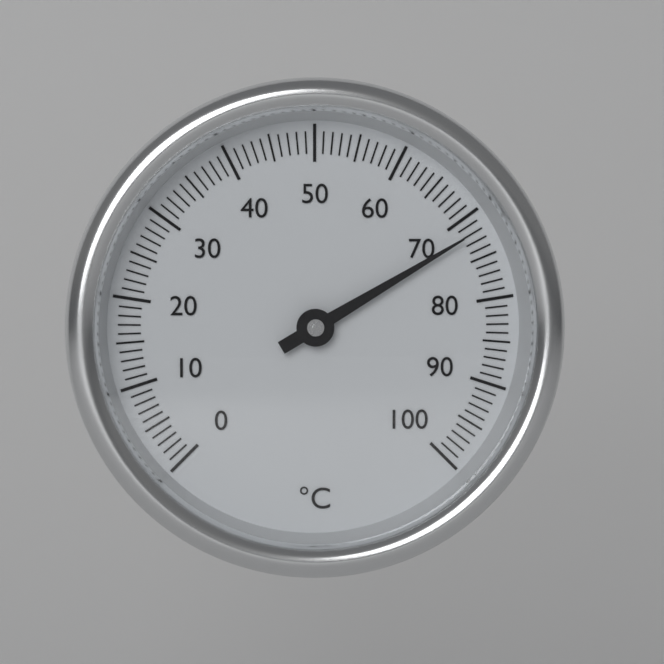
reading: 72 °C
